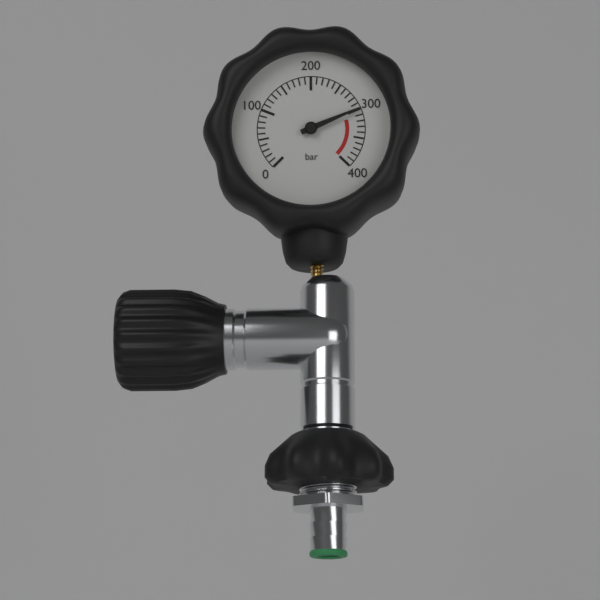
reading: 300 bar
